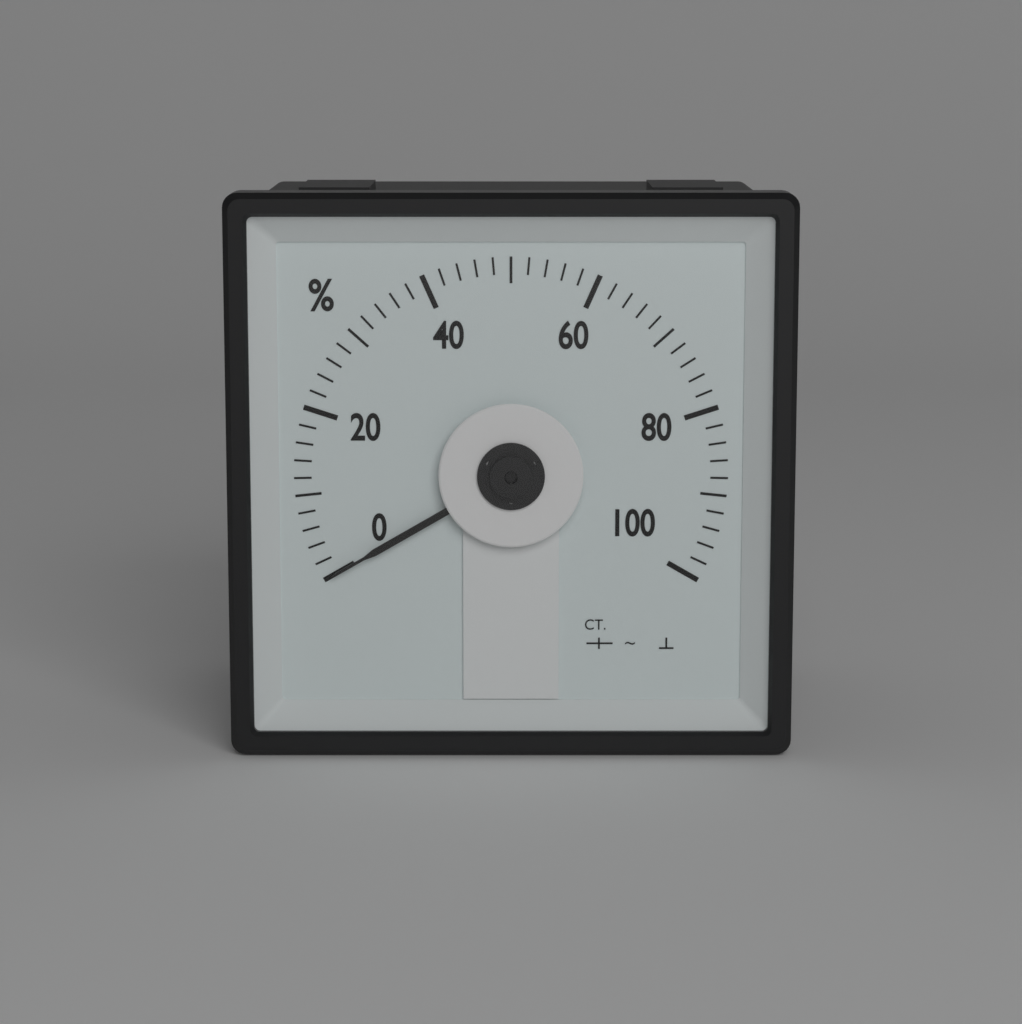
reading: 0 %
